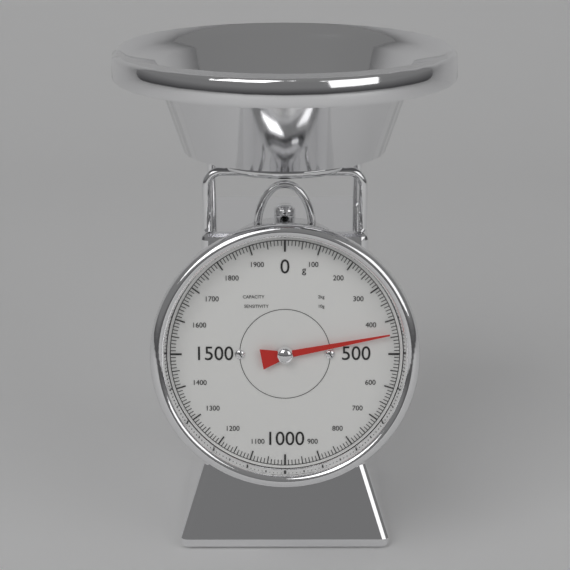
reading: 440 g
